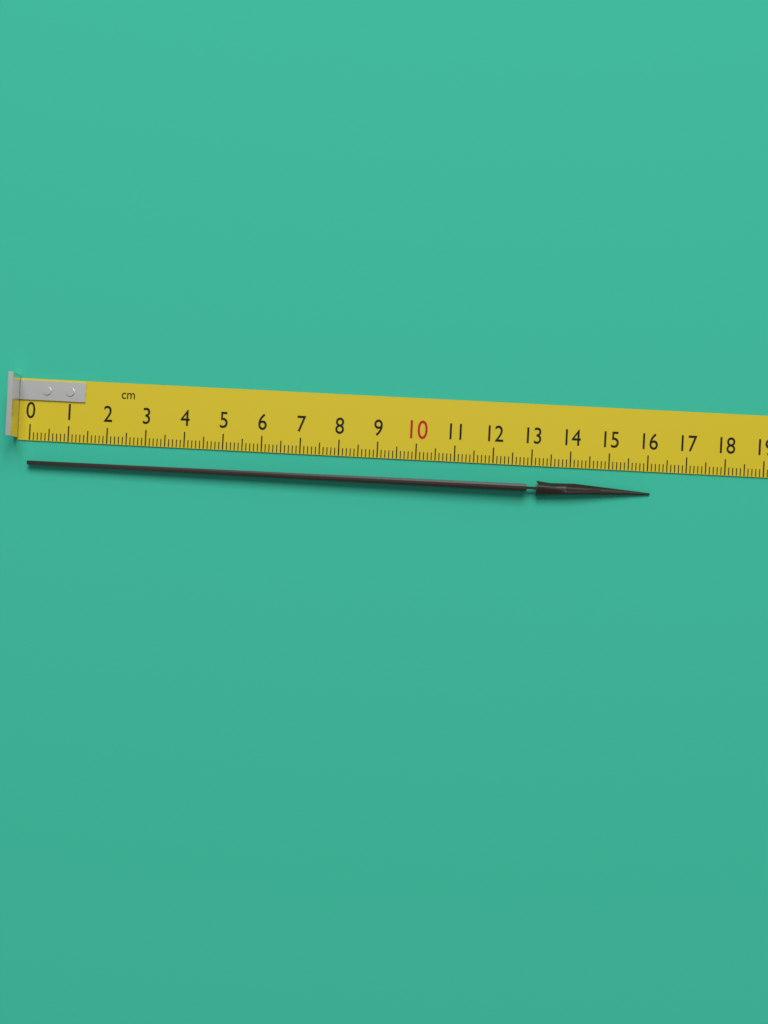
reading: 16.1 cm
